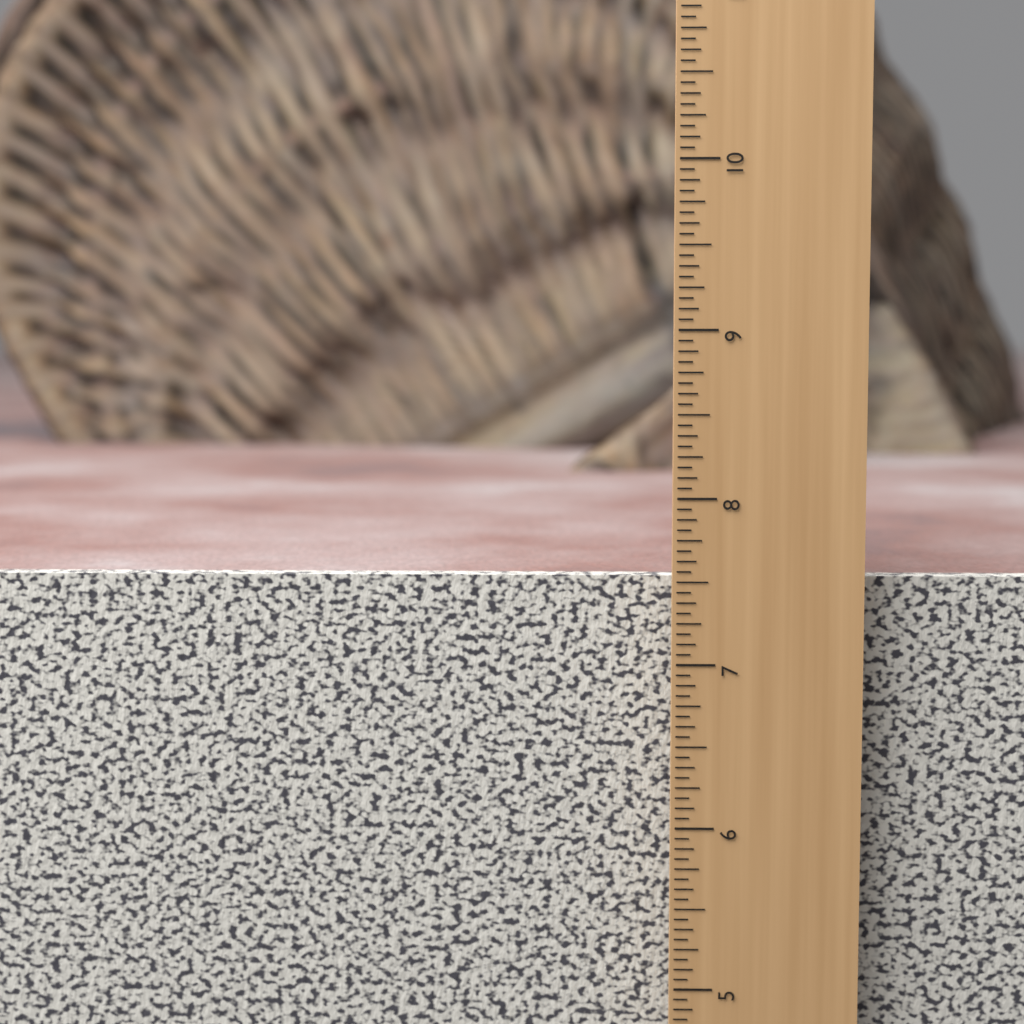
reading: 7.5000 in
